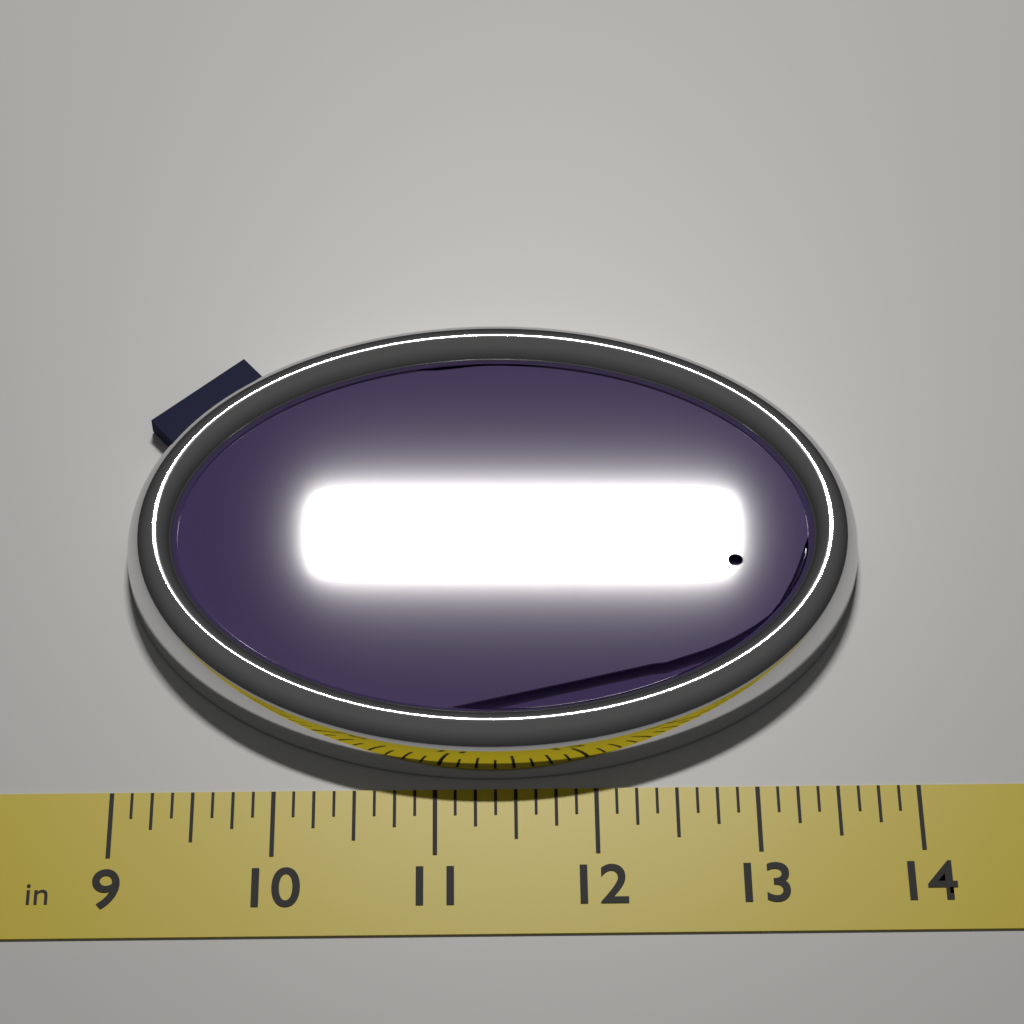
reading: 13.750 in
